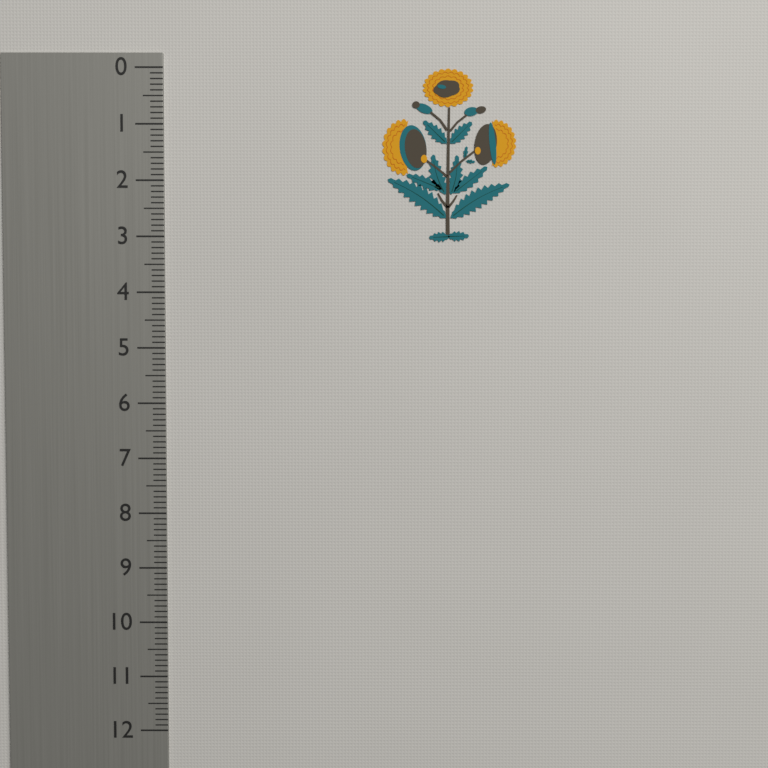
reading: 3.1 (no unit)
